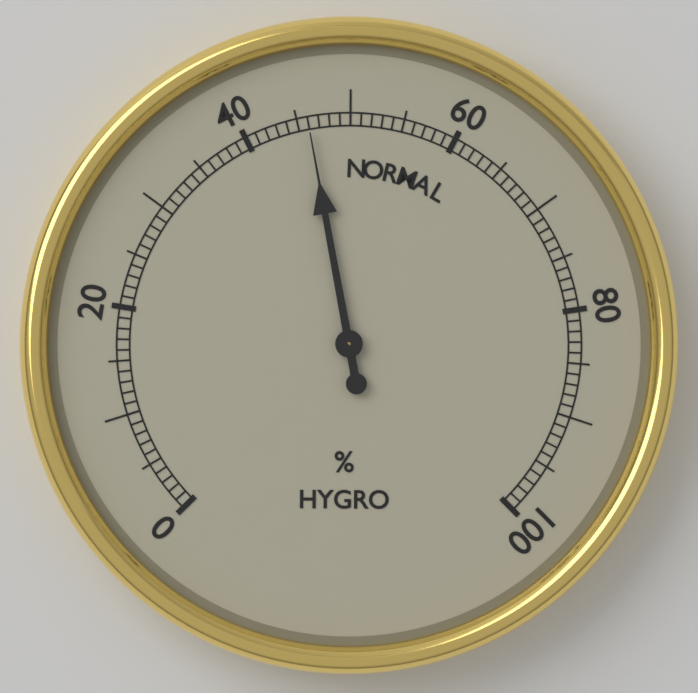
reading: 46 %
